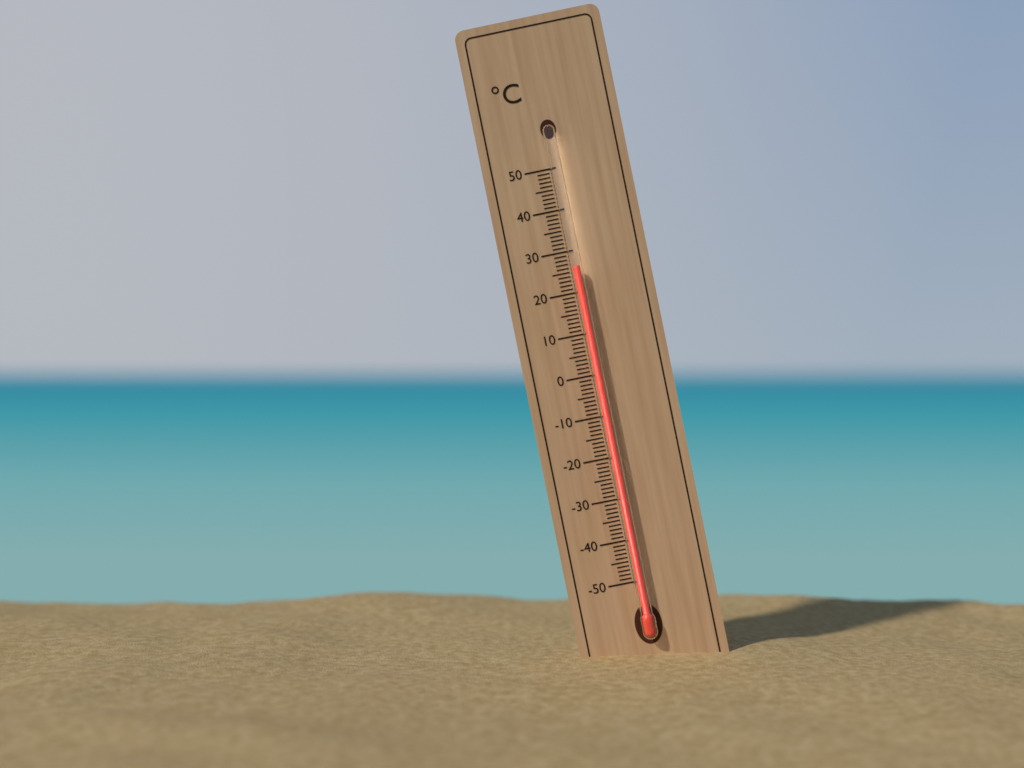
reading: 26 °C
